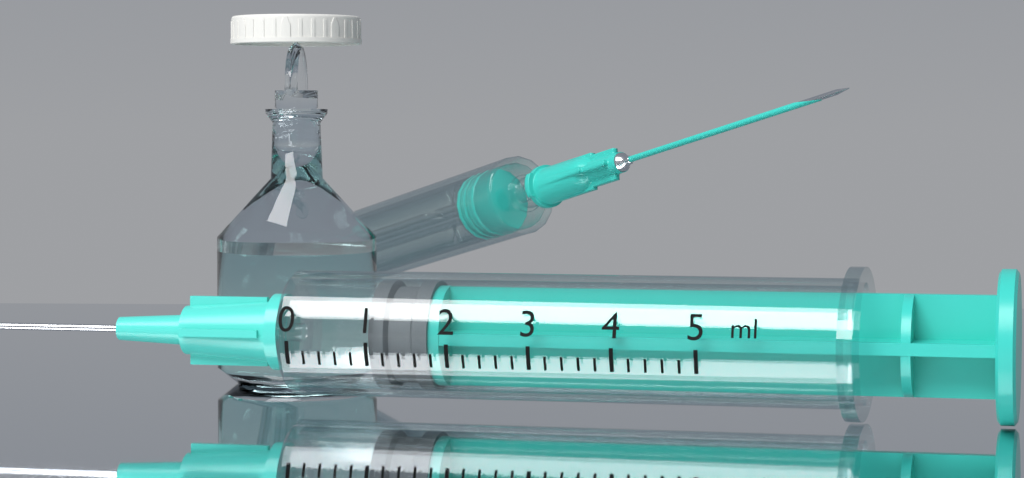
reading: 1.0 ml
